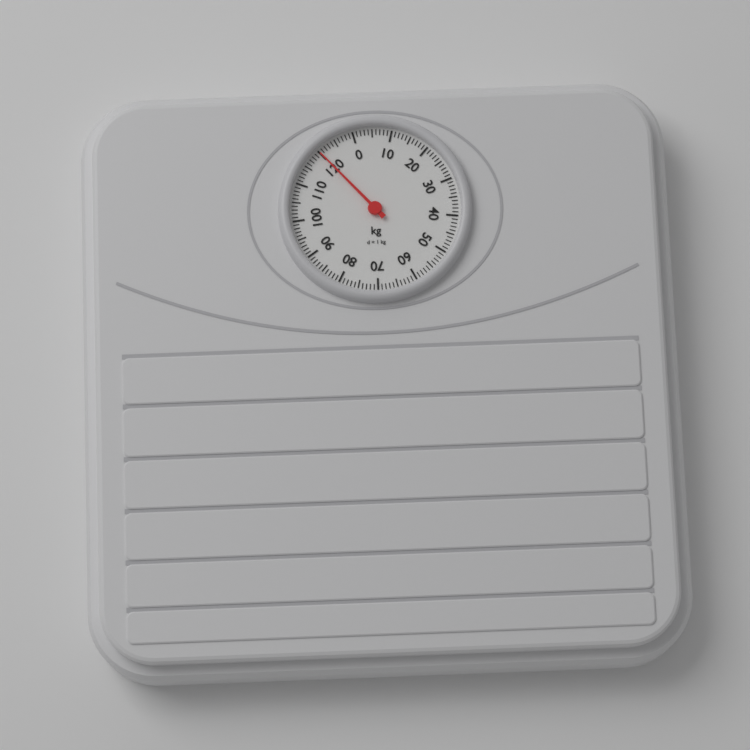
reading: 120 kg
